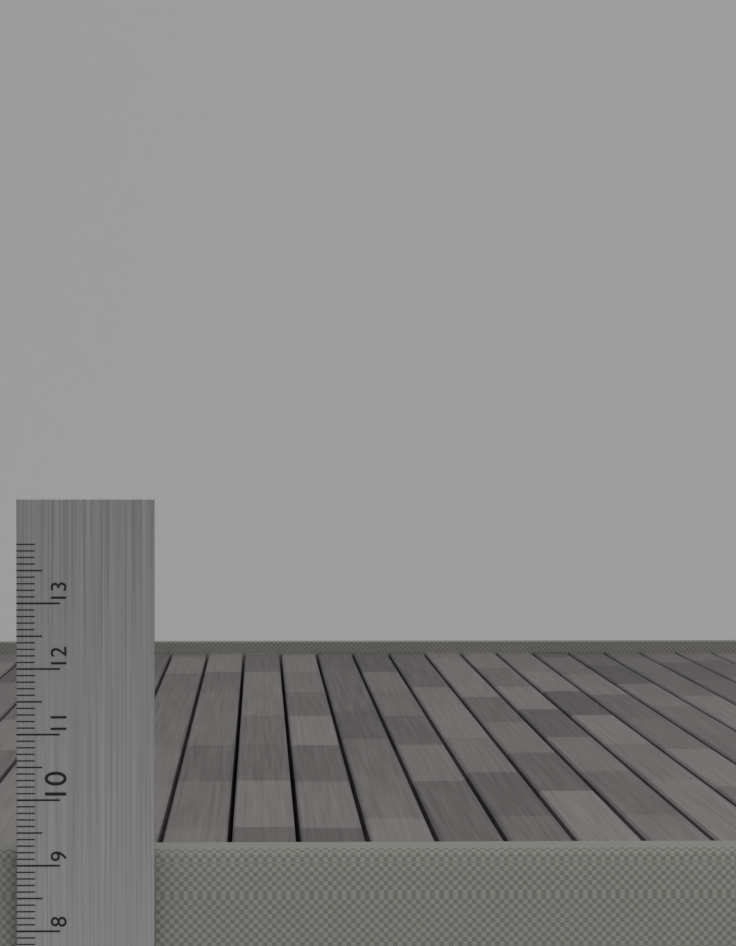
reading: 9.2 cm
